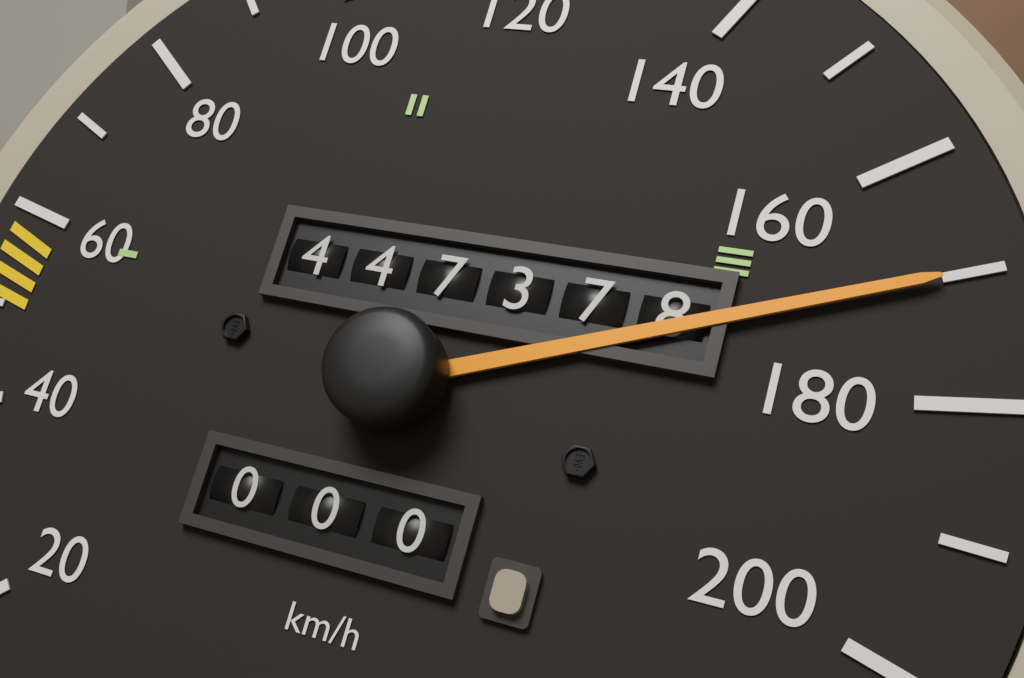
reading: 170 km/h
